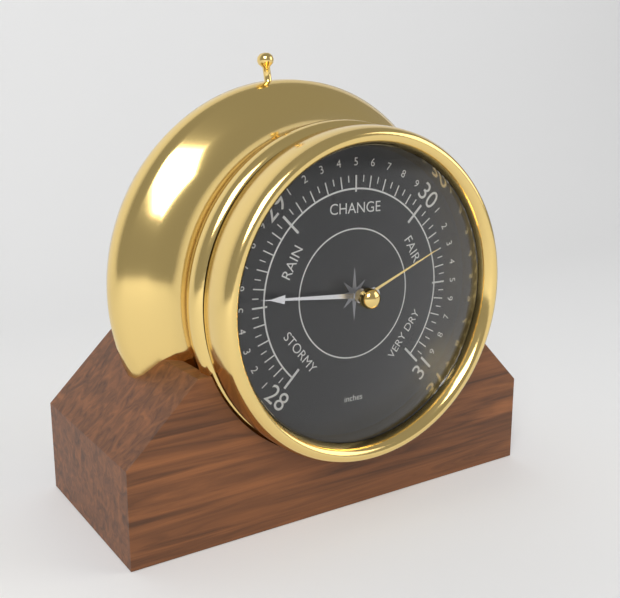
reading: 28.55 inches
